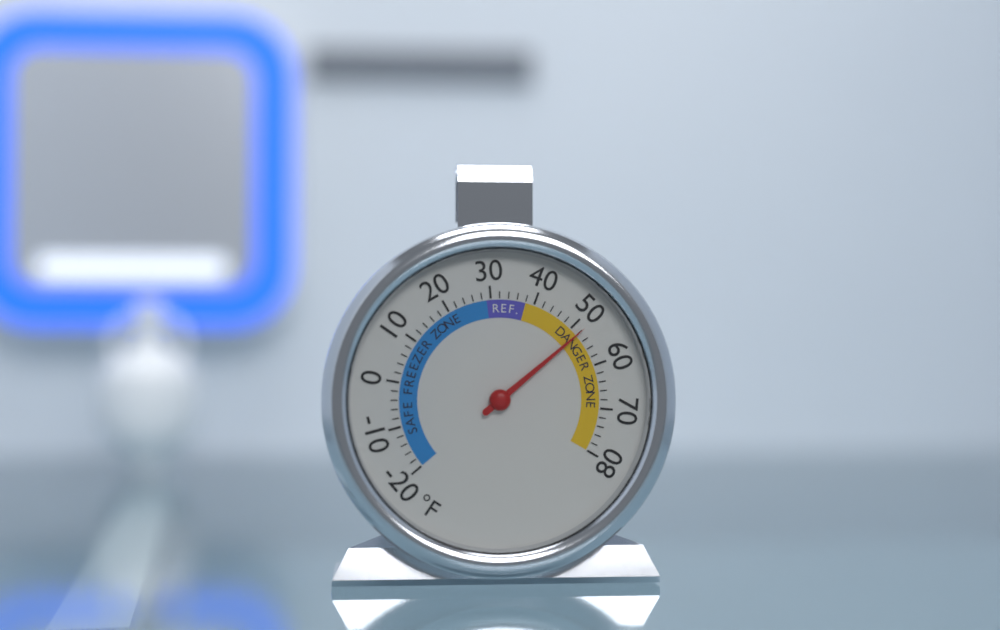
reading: 52 °F
